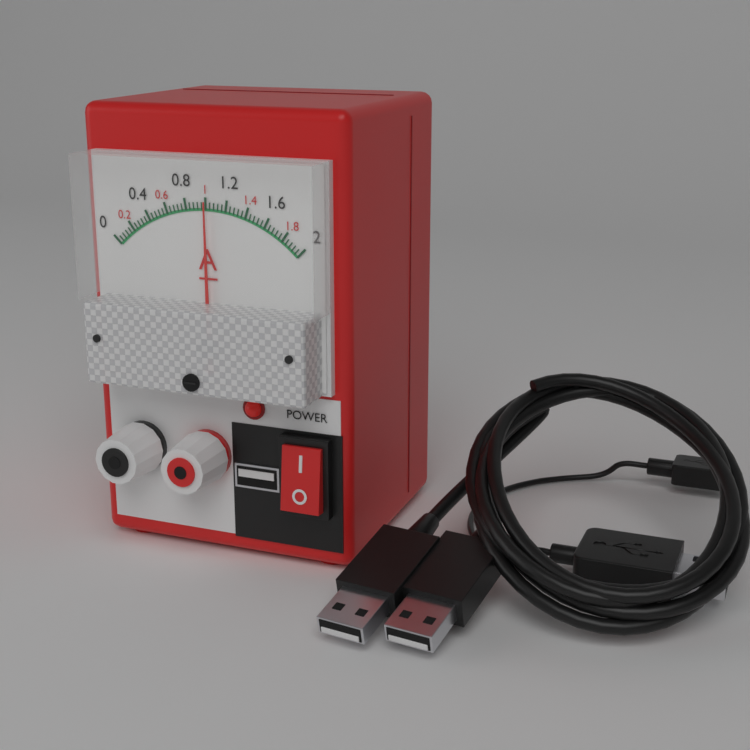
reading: 1.00 A
